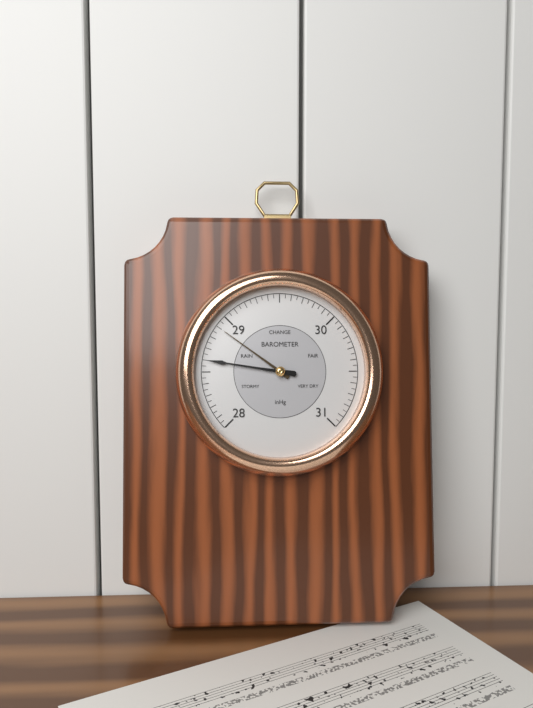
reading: 28.60 inHg
